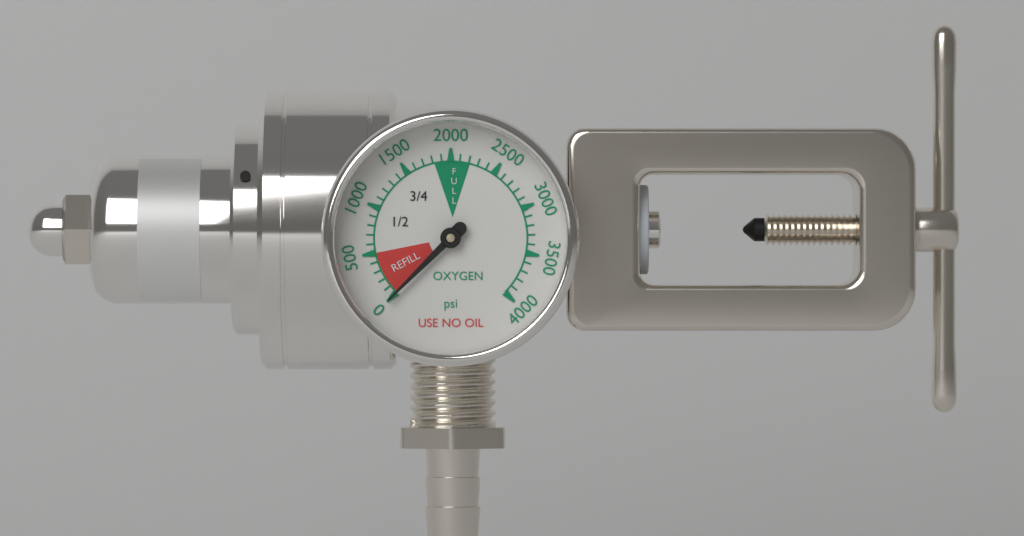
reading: 0 psi
